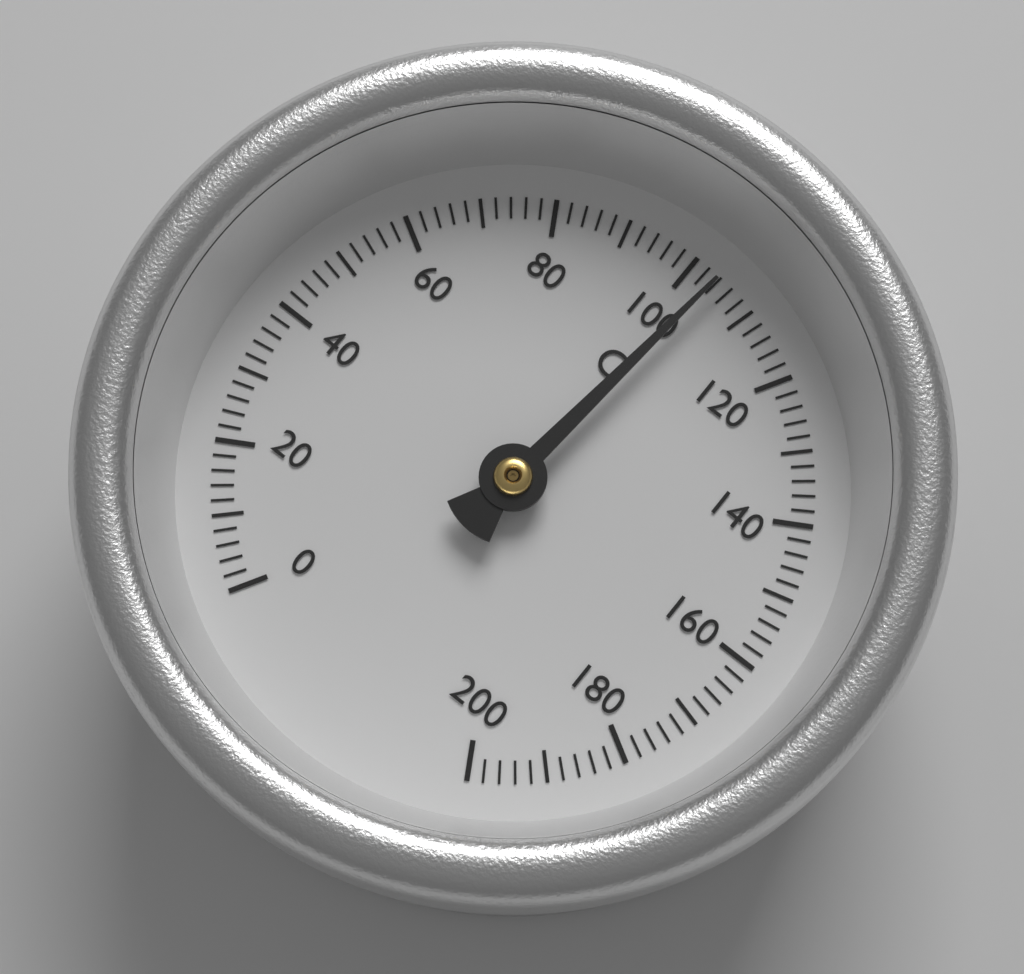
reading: 104 °C
